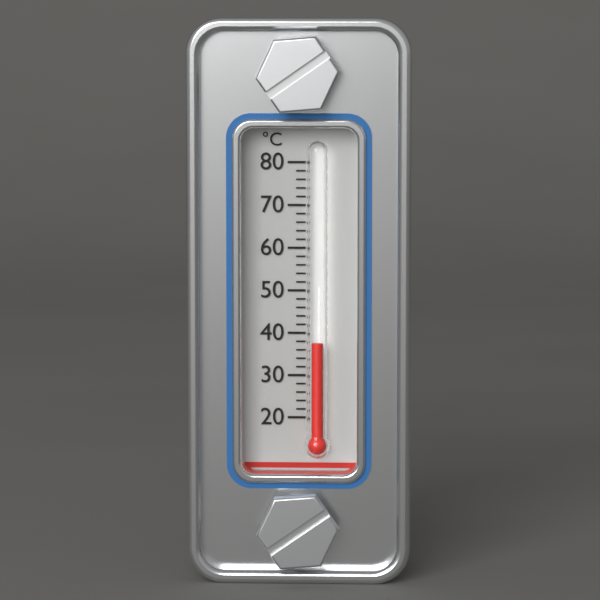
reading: 38 °C
